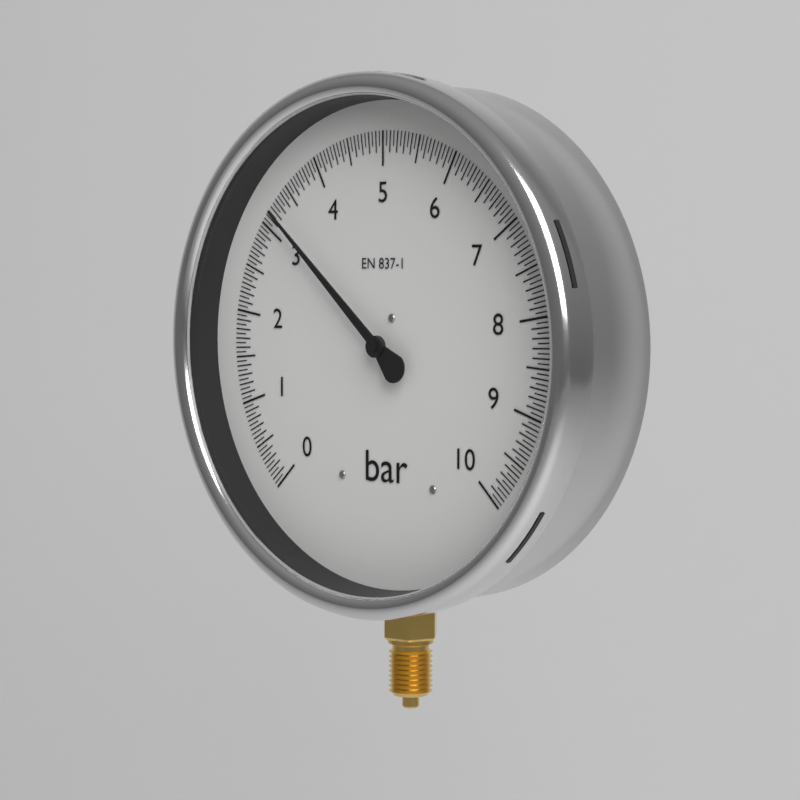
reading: 3.20 bar
